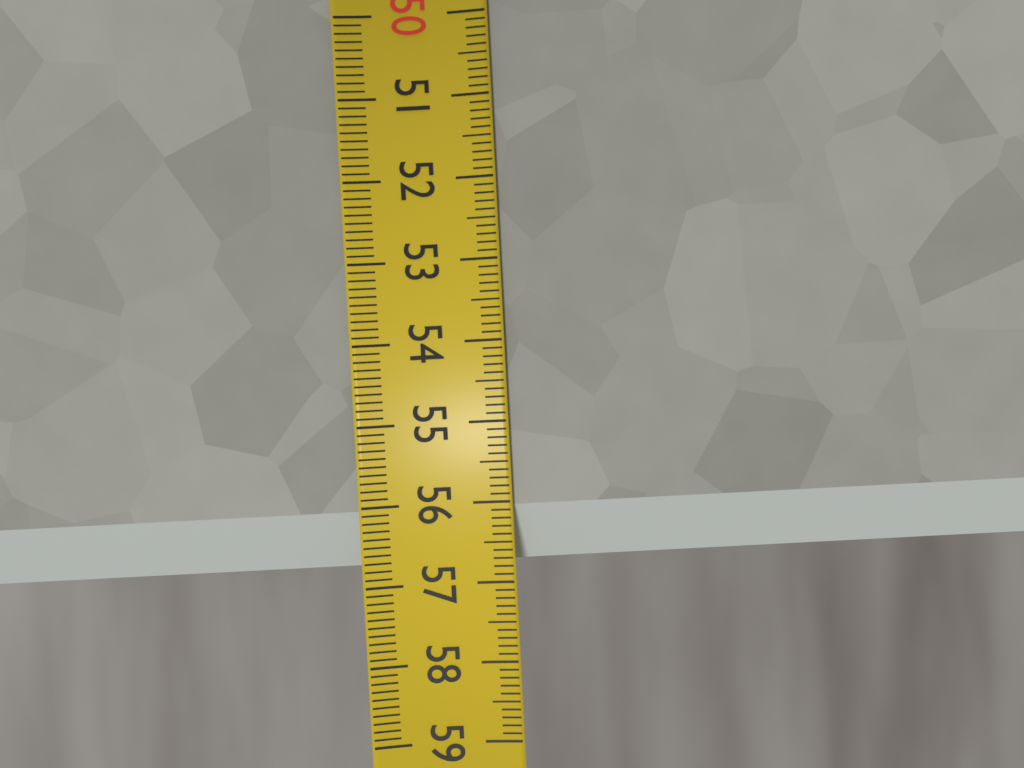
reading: 56.8 (no unit)
